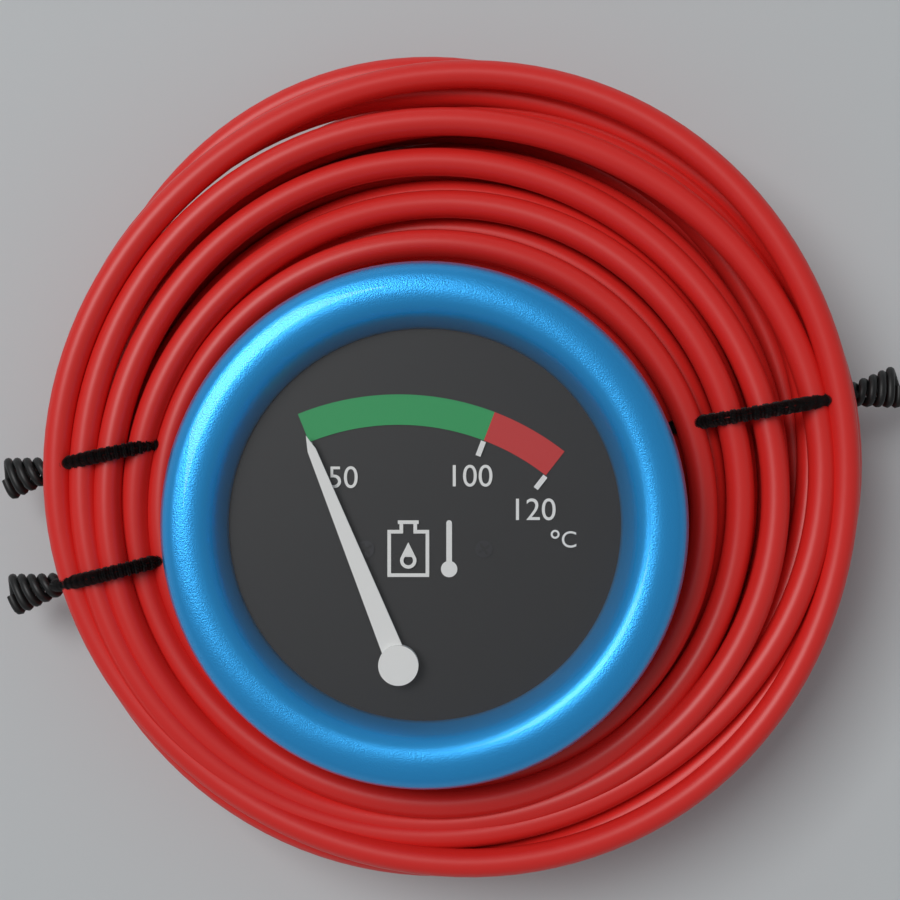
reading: 50 °C
